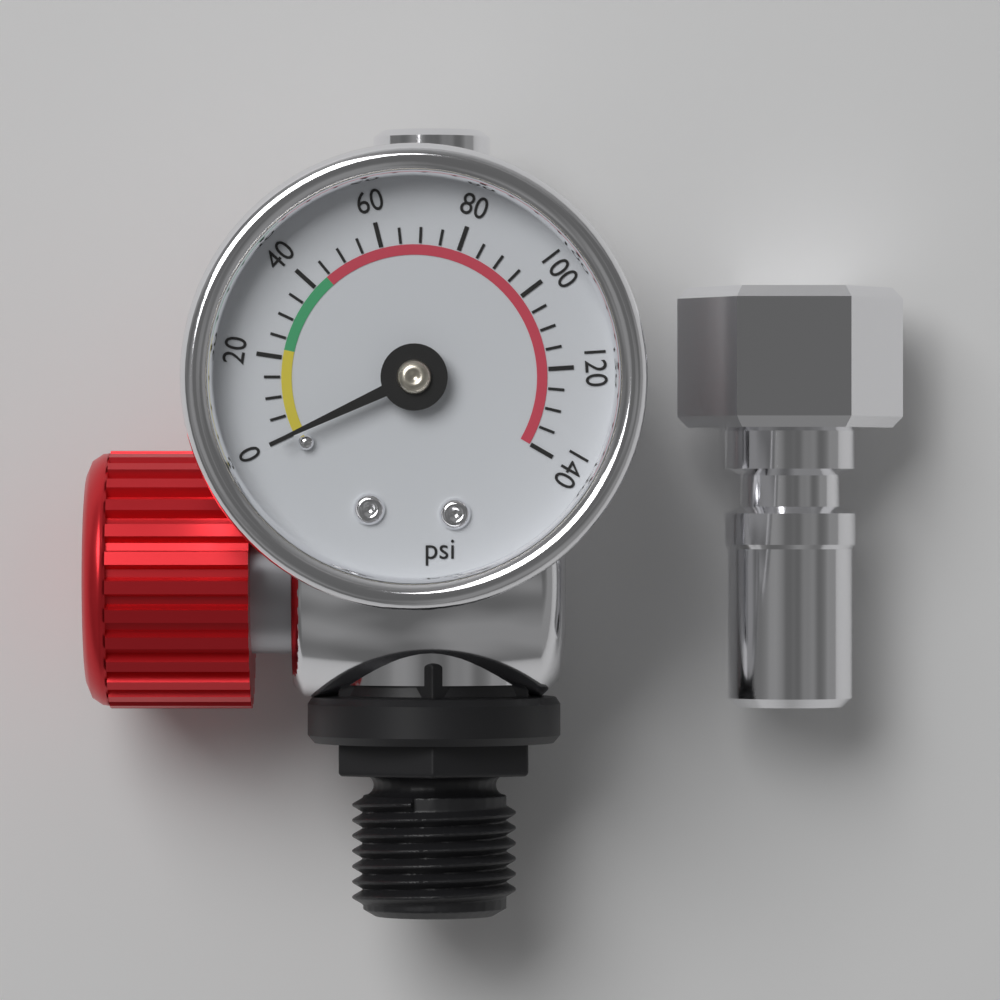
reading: 0 psi
